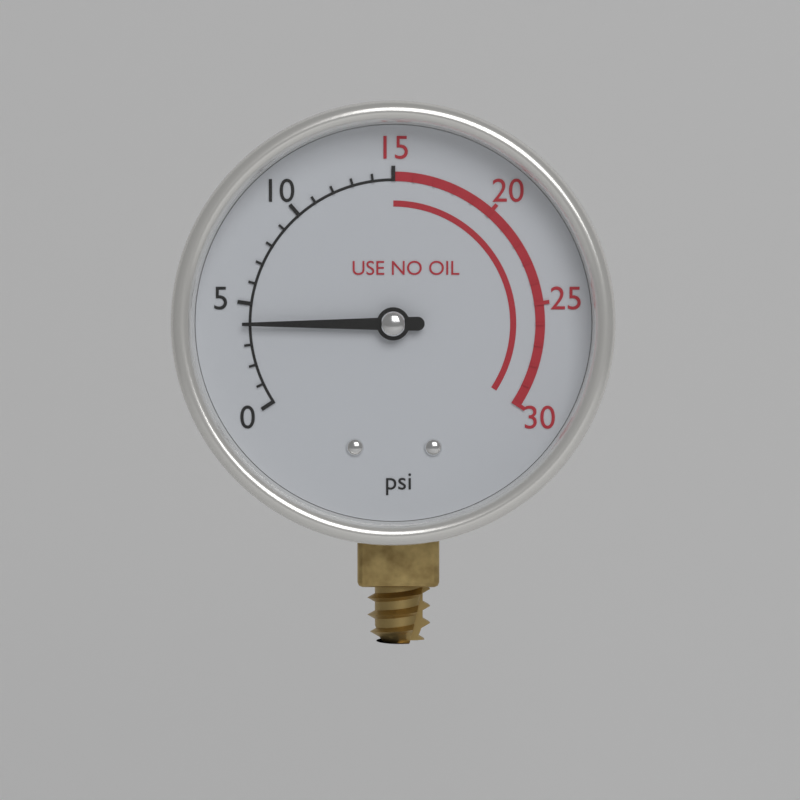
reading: 4 psi
